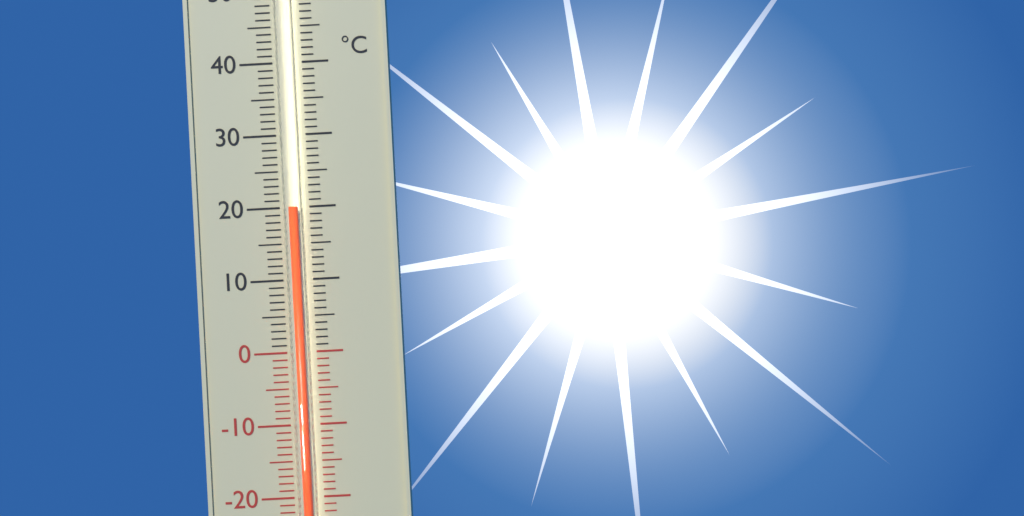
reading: 20 °C
